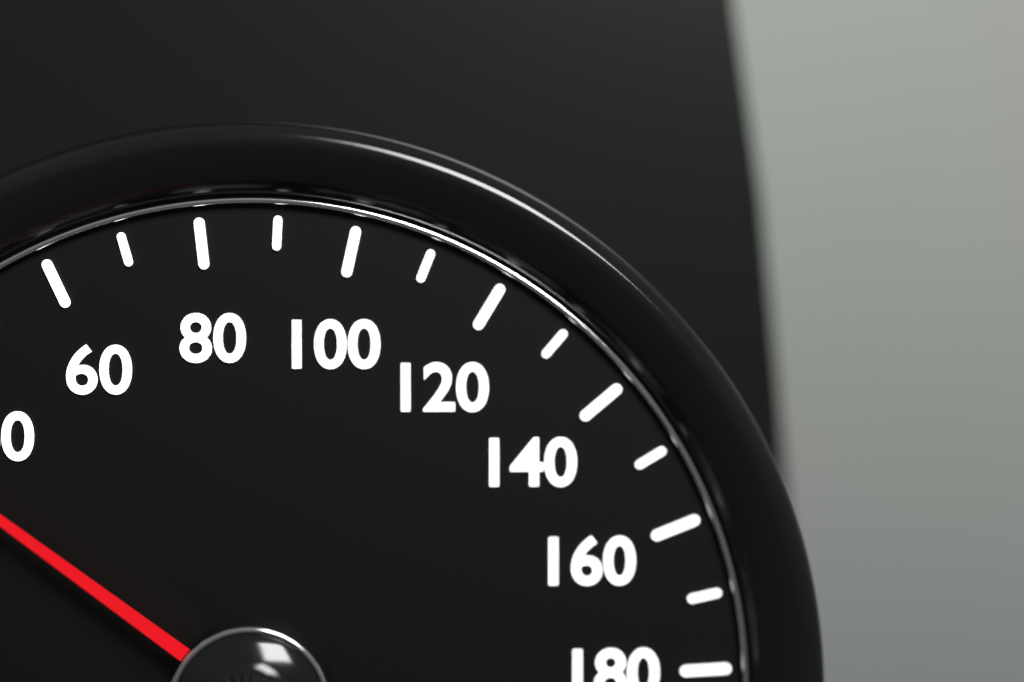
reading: 30 km/h
